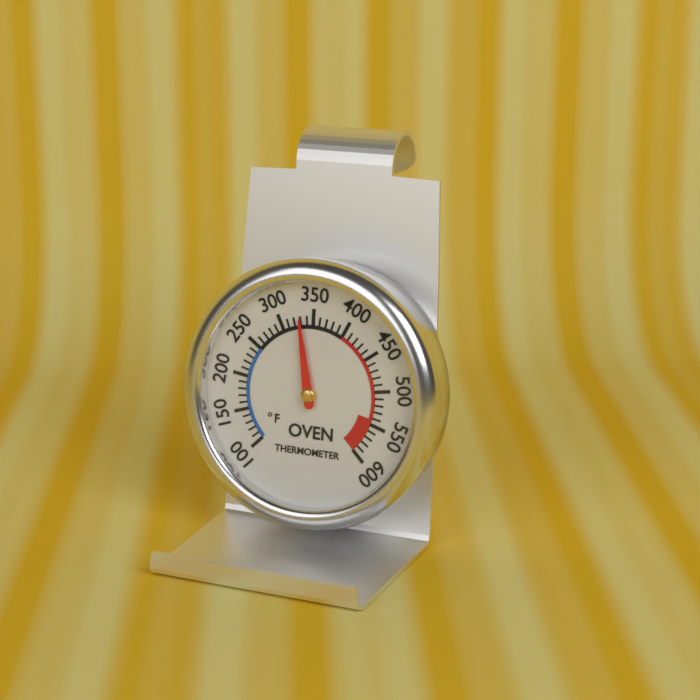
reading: 330 °F
